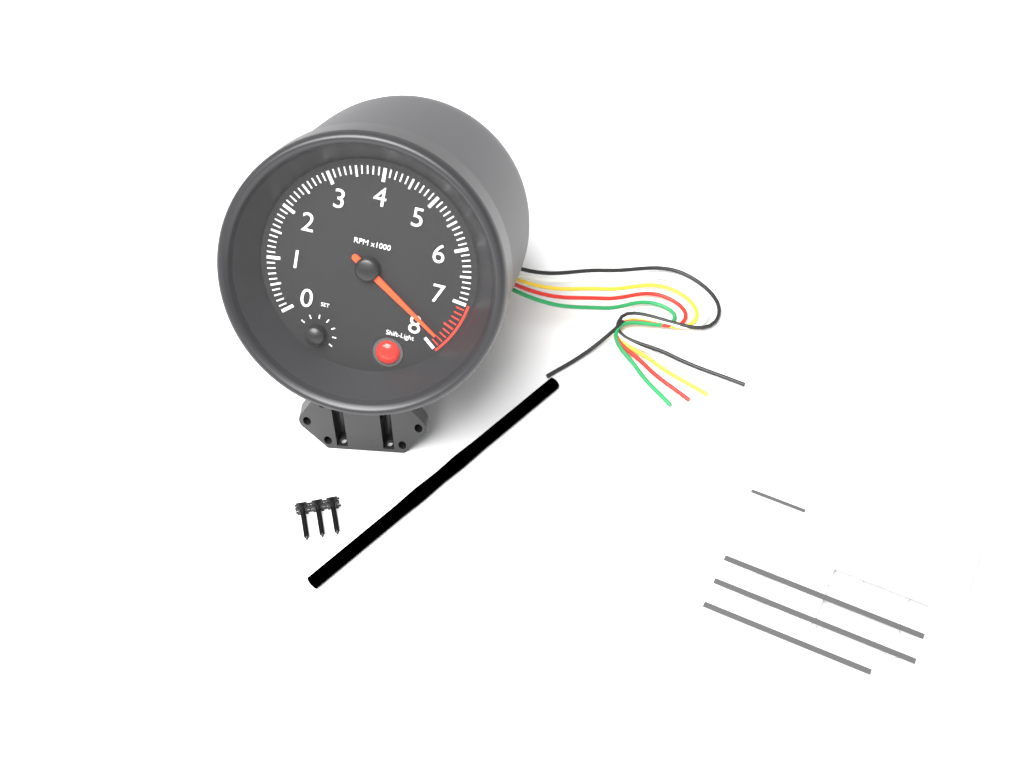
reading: 7800 RPM
